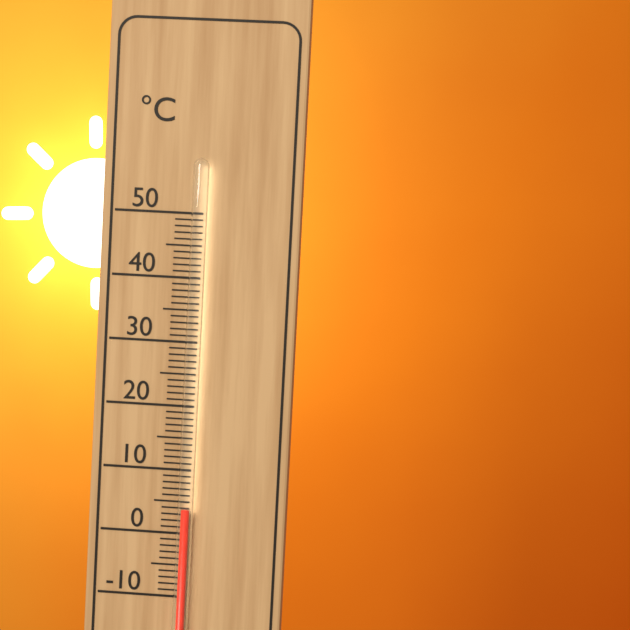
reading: 4 °C
